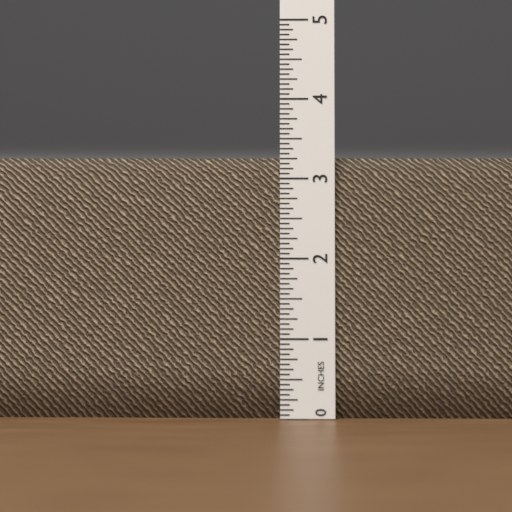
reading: 3.2500 in
